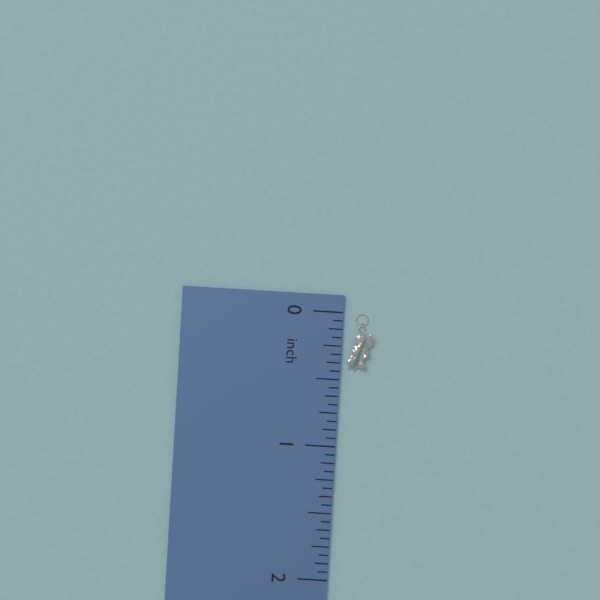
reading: 0.4375 inch
